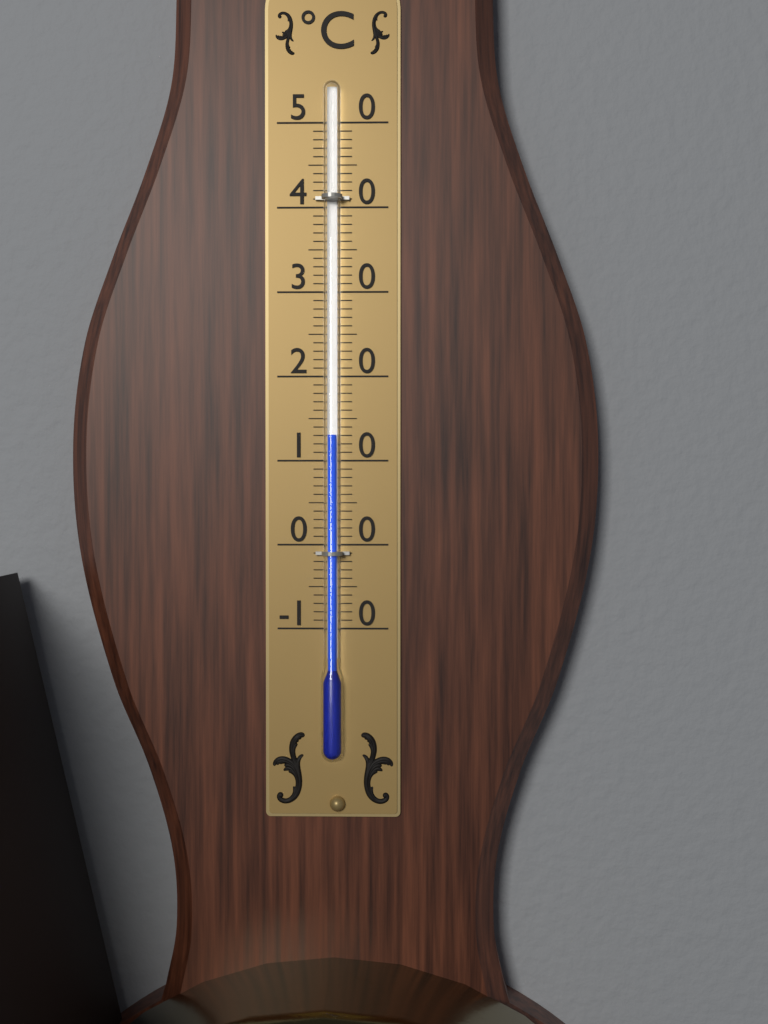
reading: 13 °C
